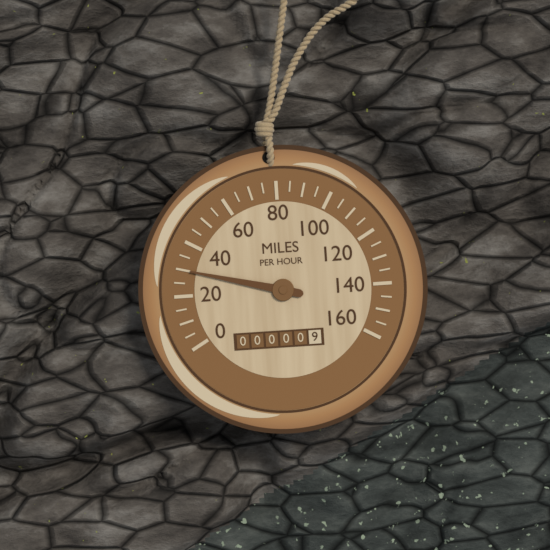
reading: 30 mph
